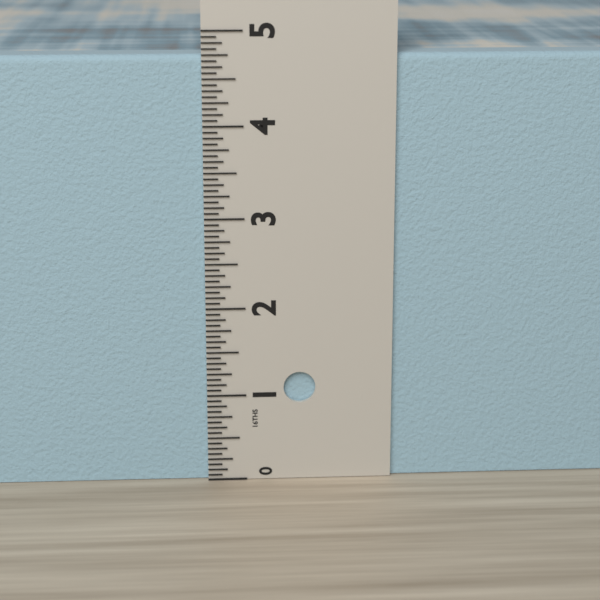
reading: 4.7500 in
